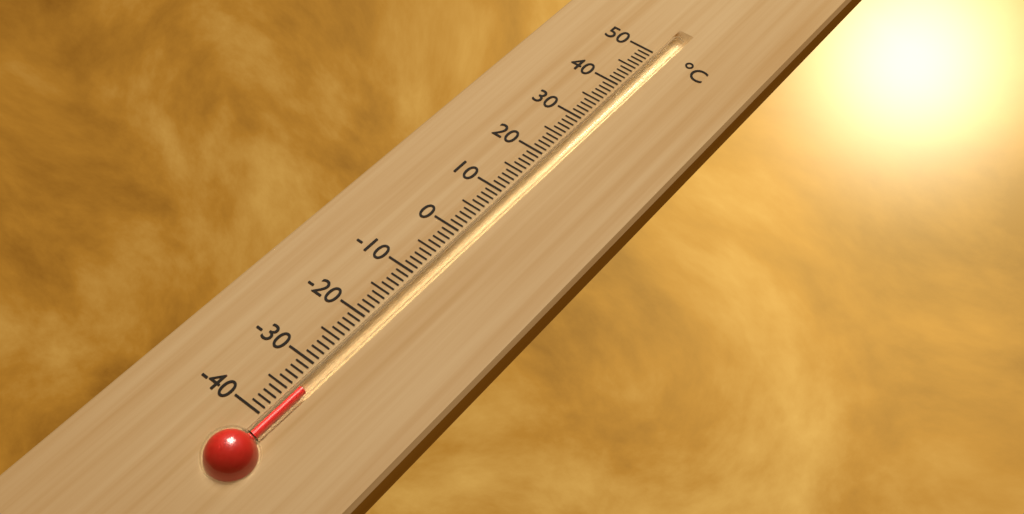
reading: -34 °C
